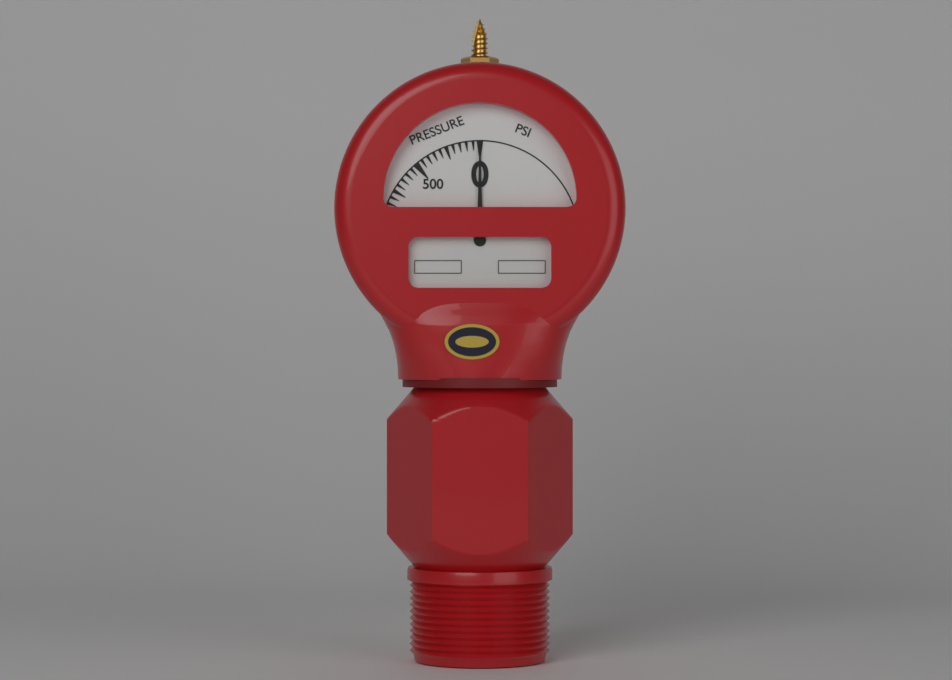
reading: 0 psi
